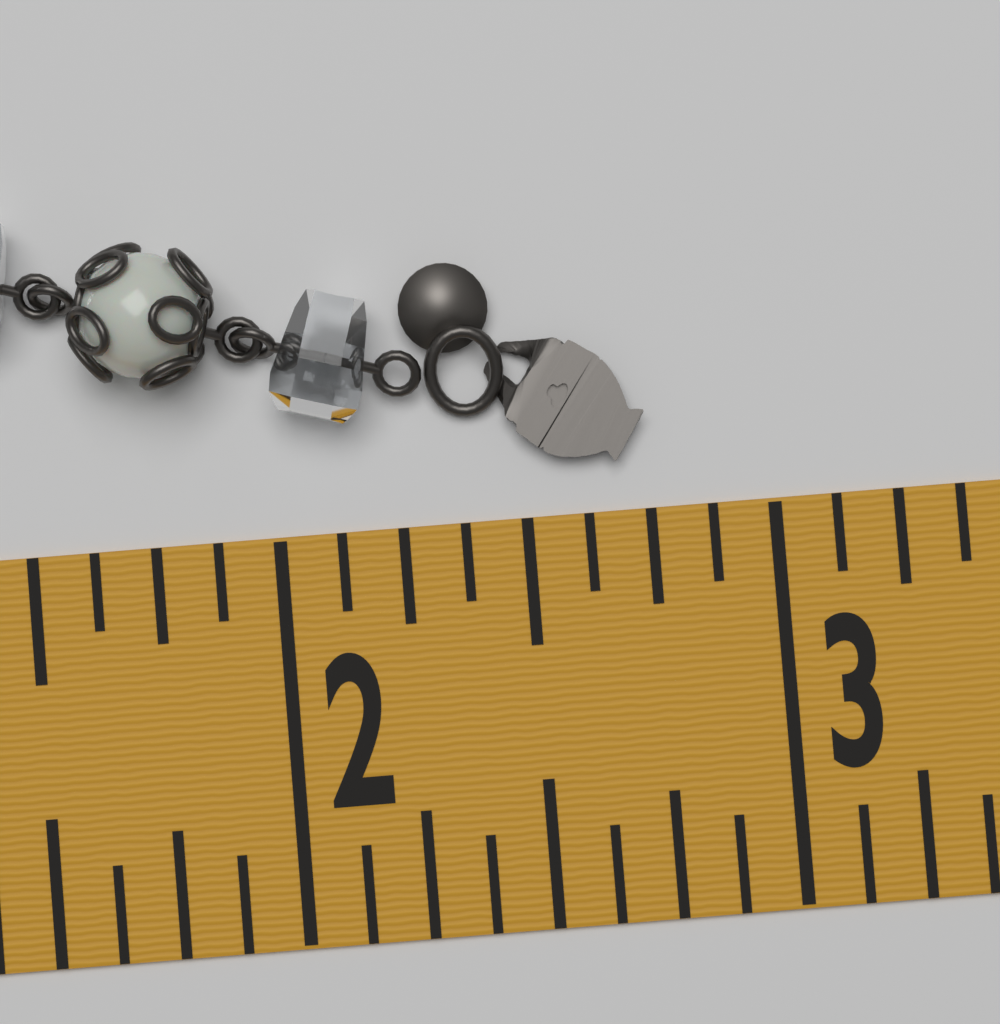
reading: 2.750 in
